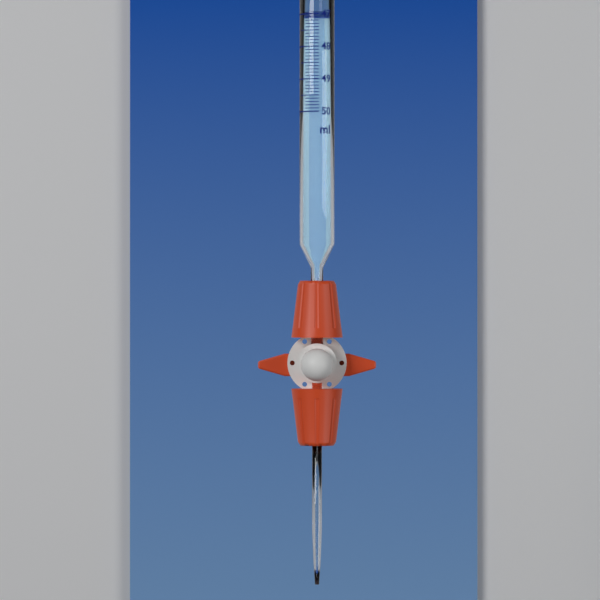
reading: 47.1 ml
